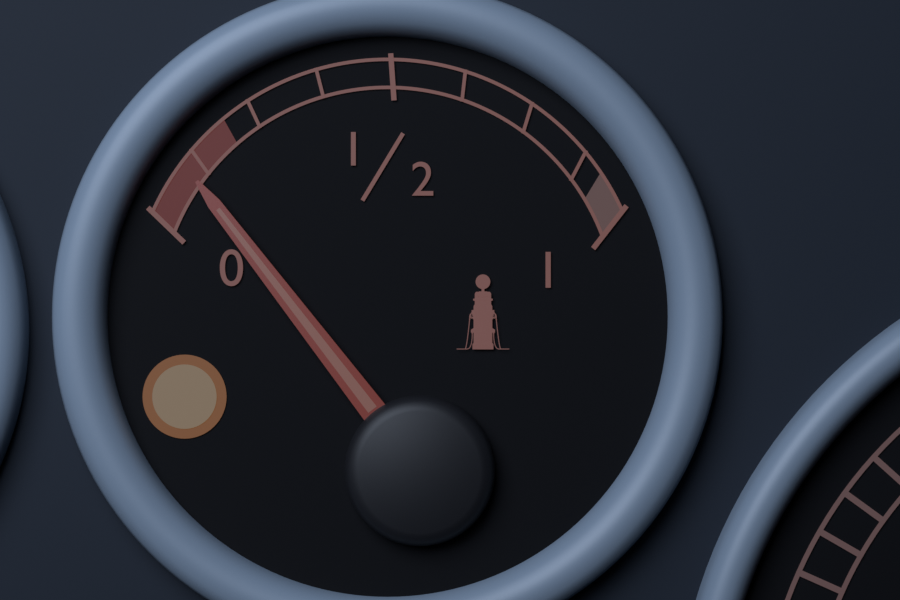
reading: 0.100 (no unit)
